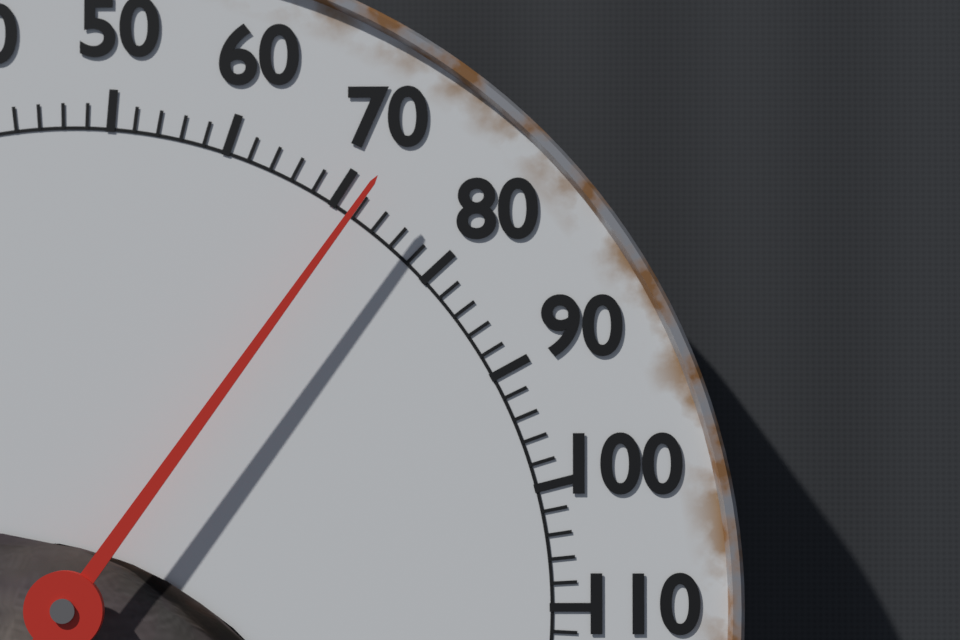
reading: 72 °F
